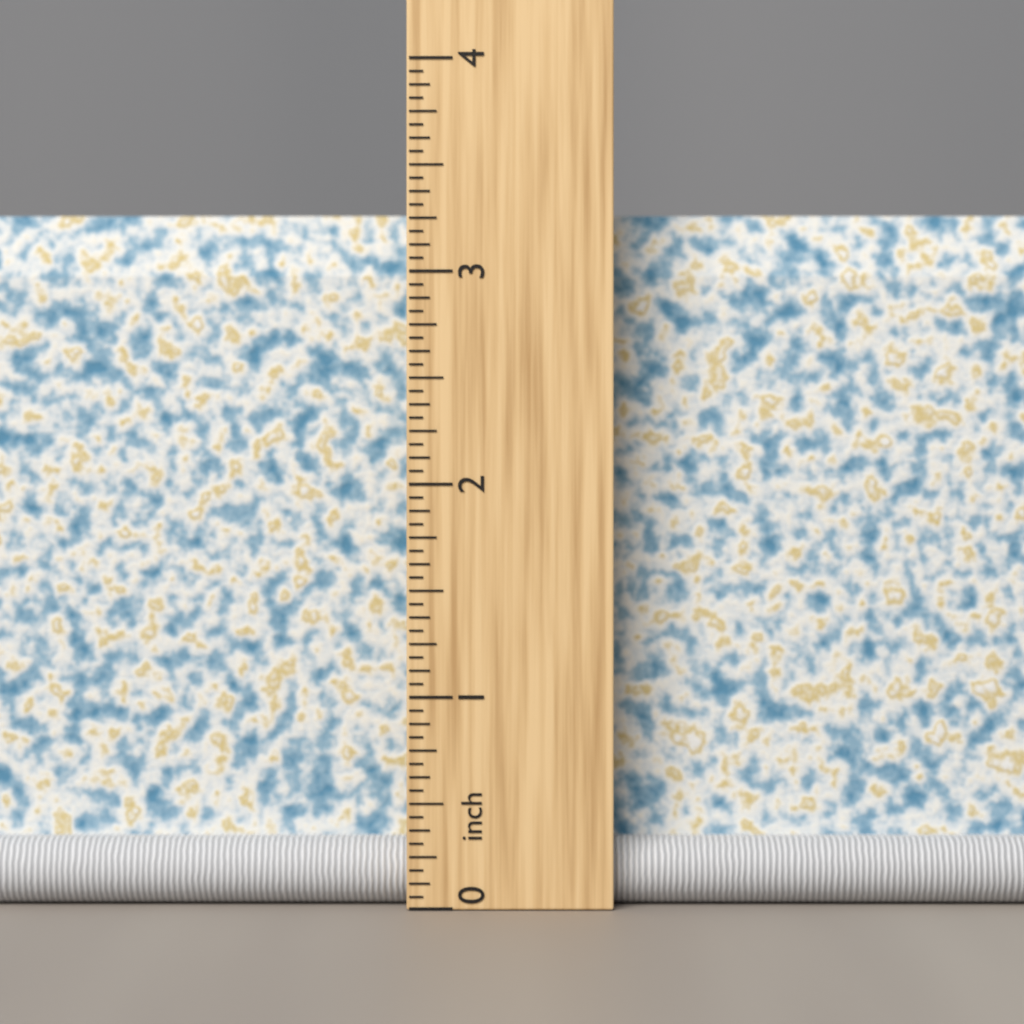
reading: 3.3125 inch
